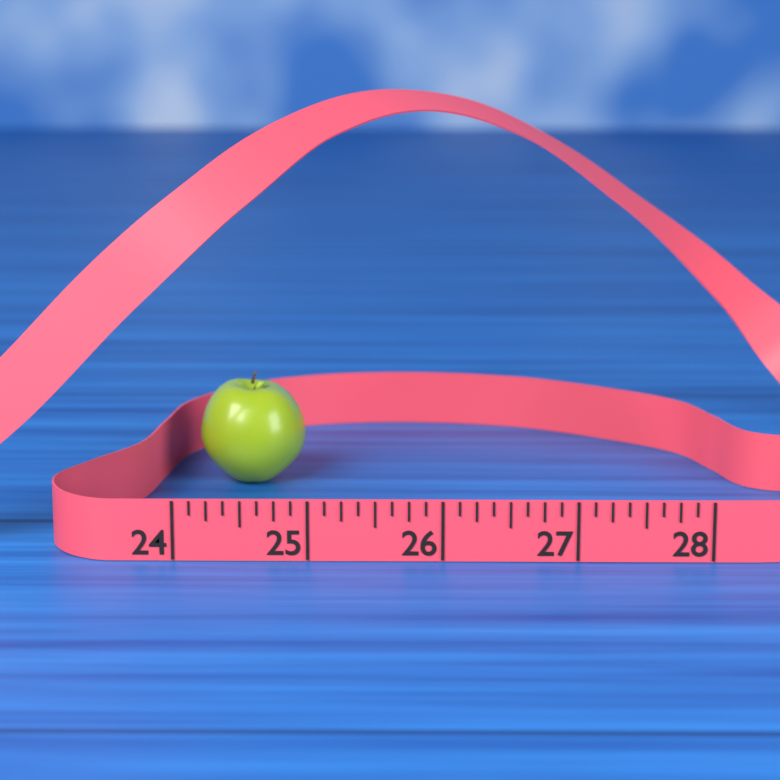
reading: 24.875 (no unit)
